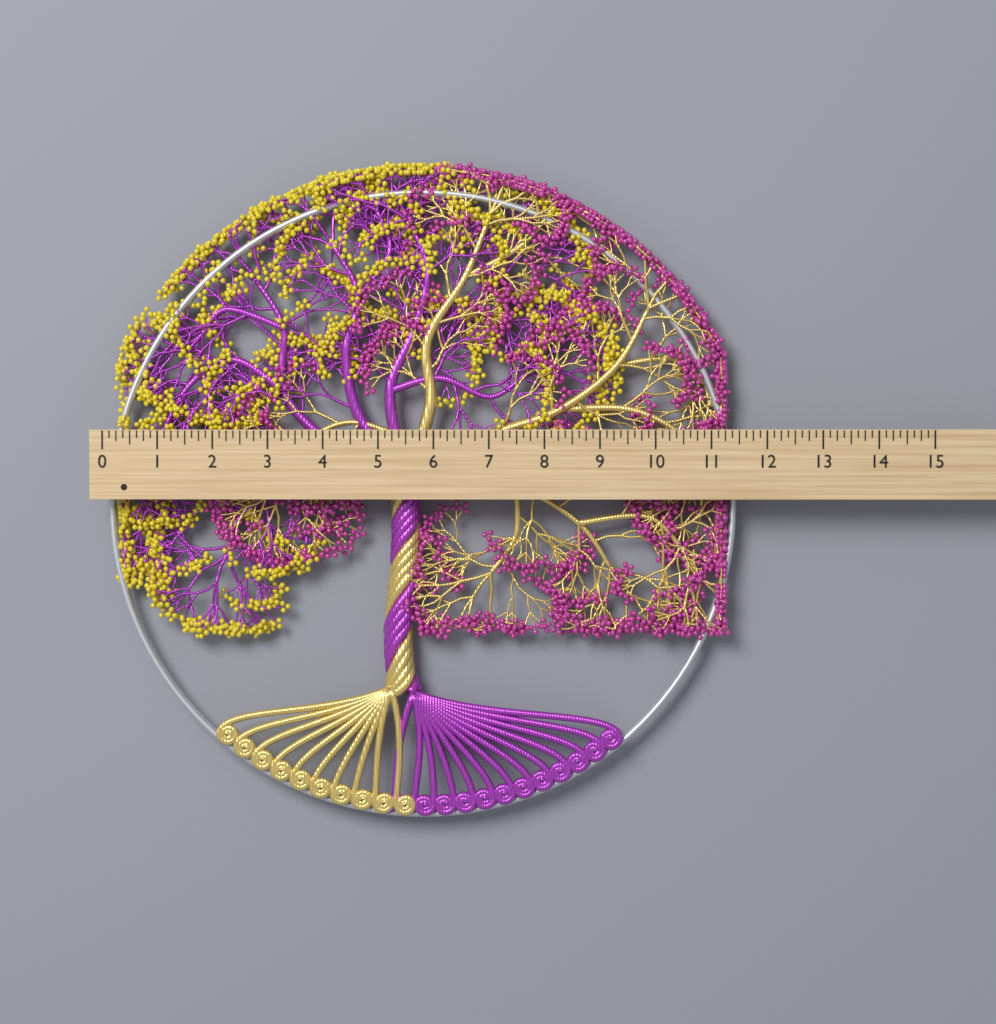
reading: 11.500 (no unit)
